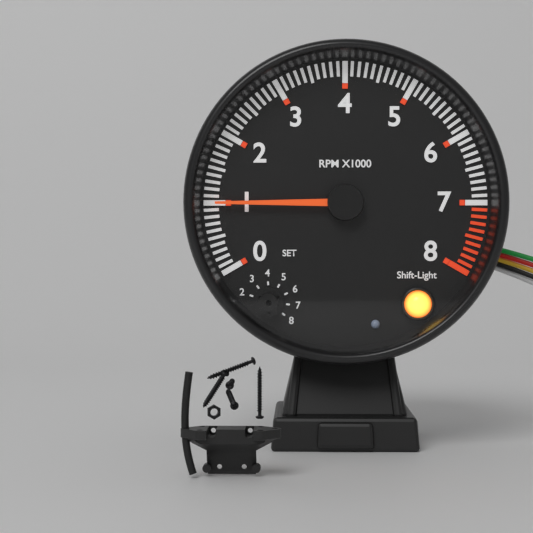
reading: 1000 RPM
